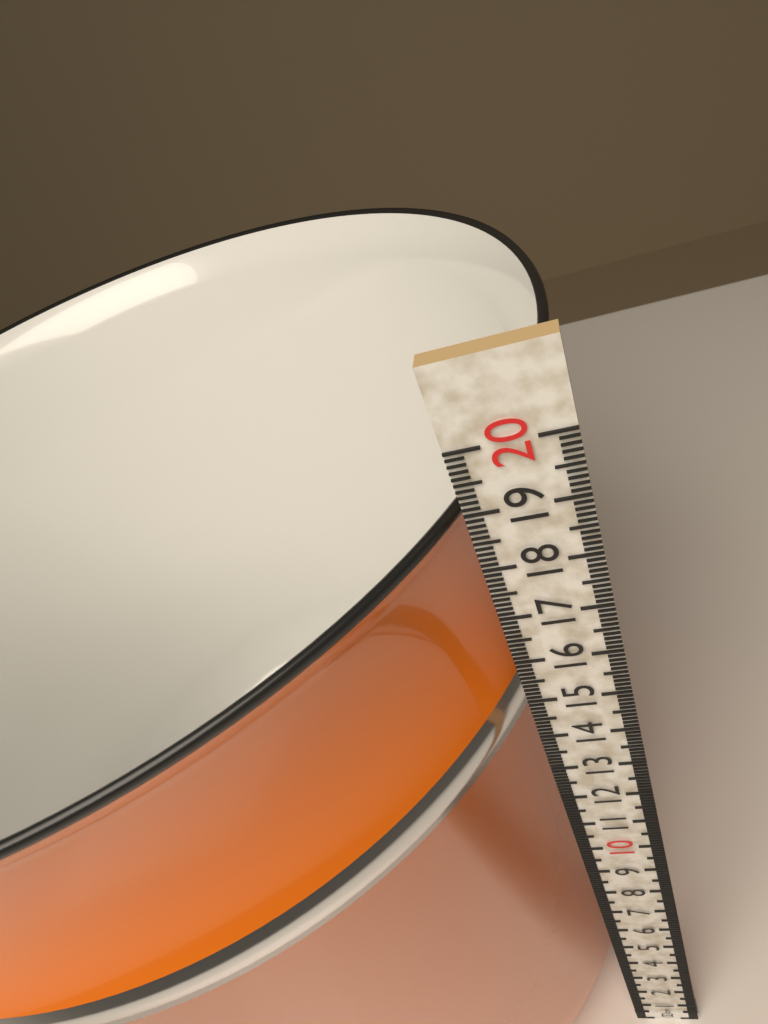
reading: 19.0 cm
